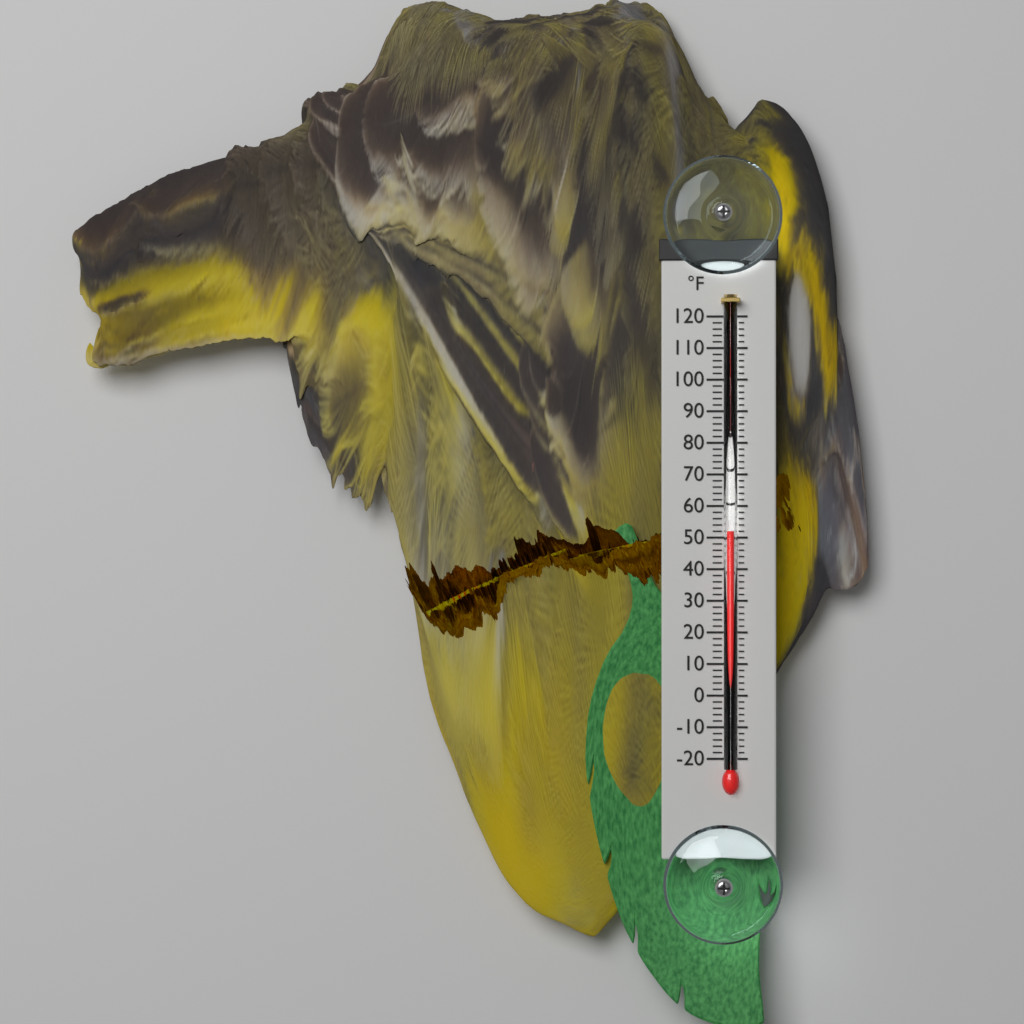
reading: 52 °F
